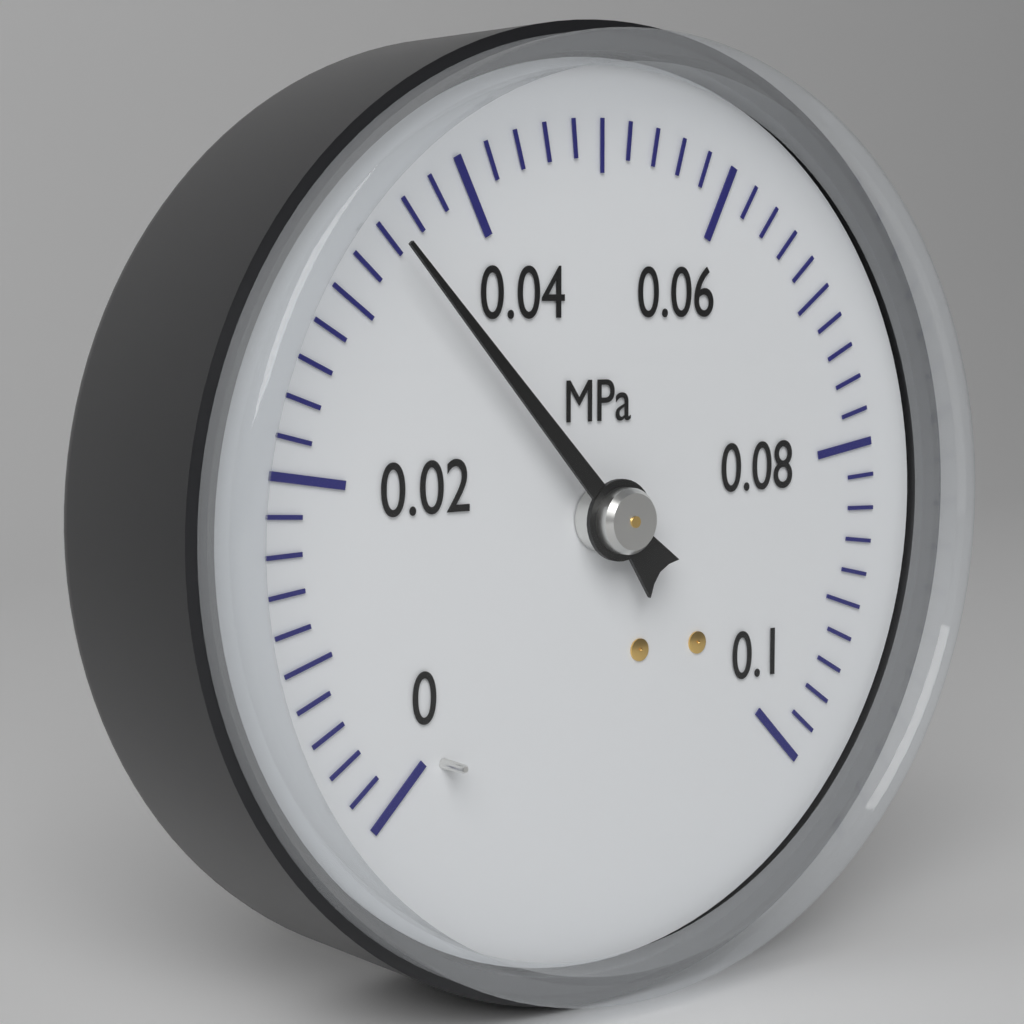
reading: 0.034 MPa
